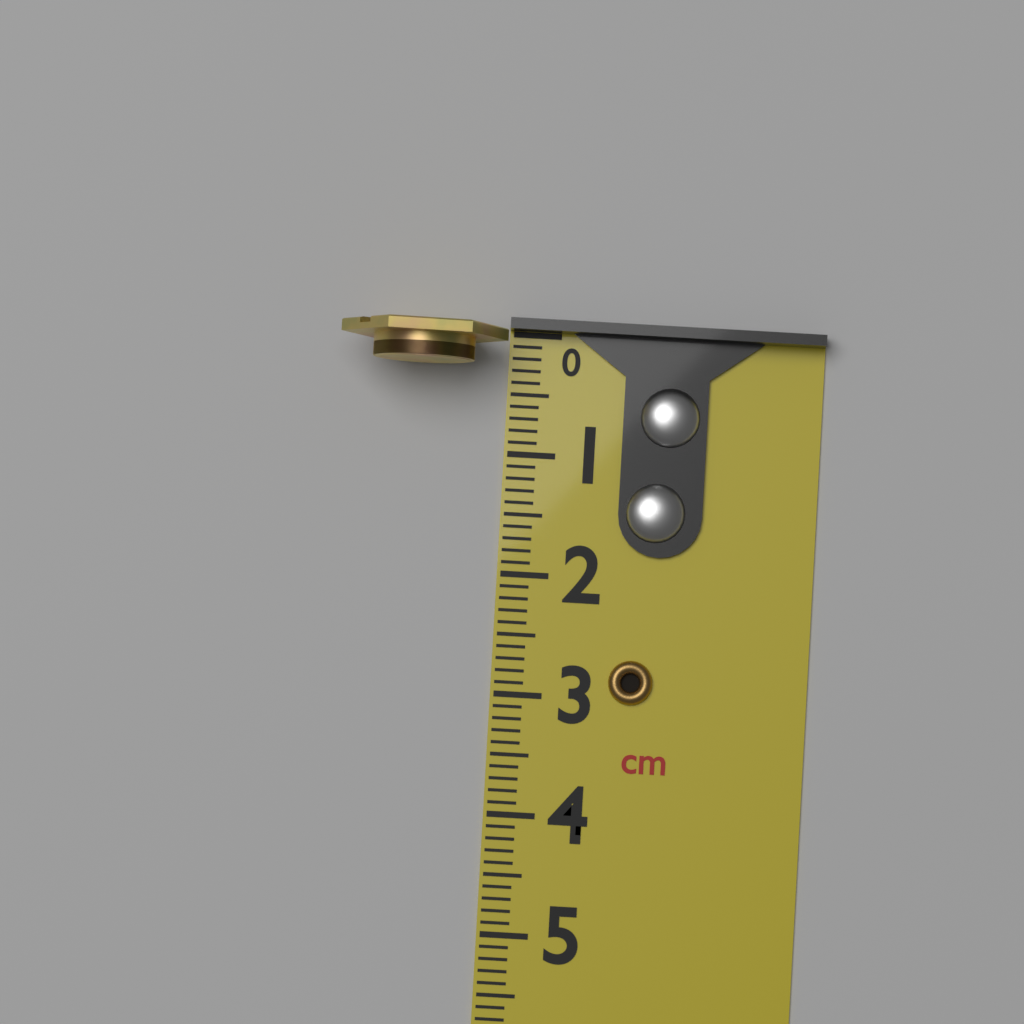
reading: 0.3 cm
